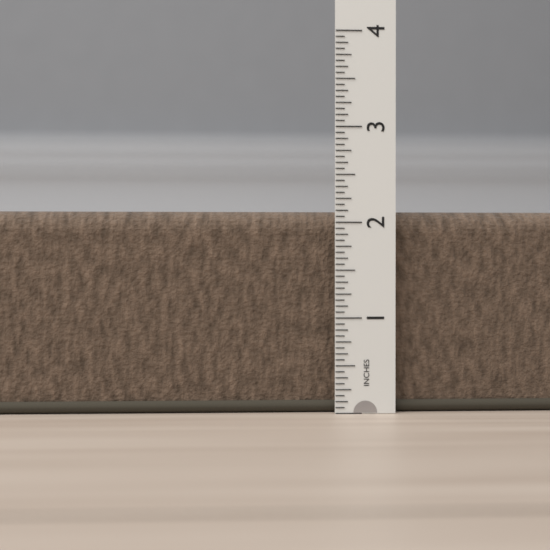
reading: 2.1250 in
